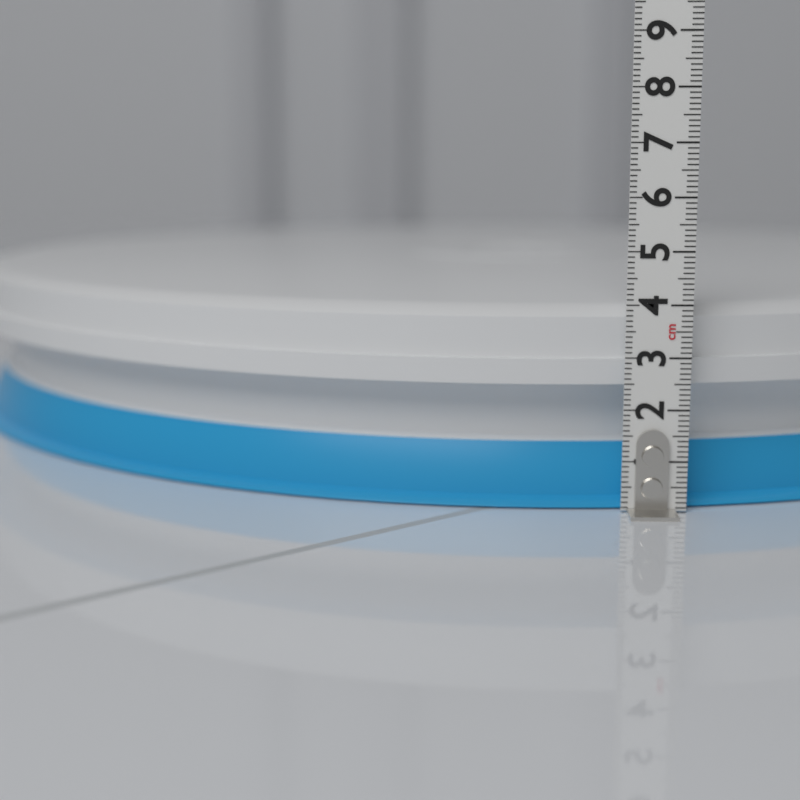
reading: 4.0 cm
